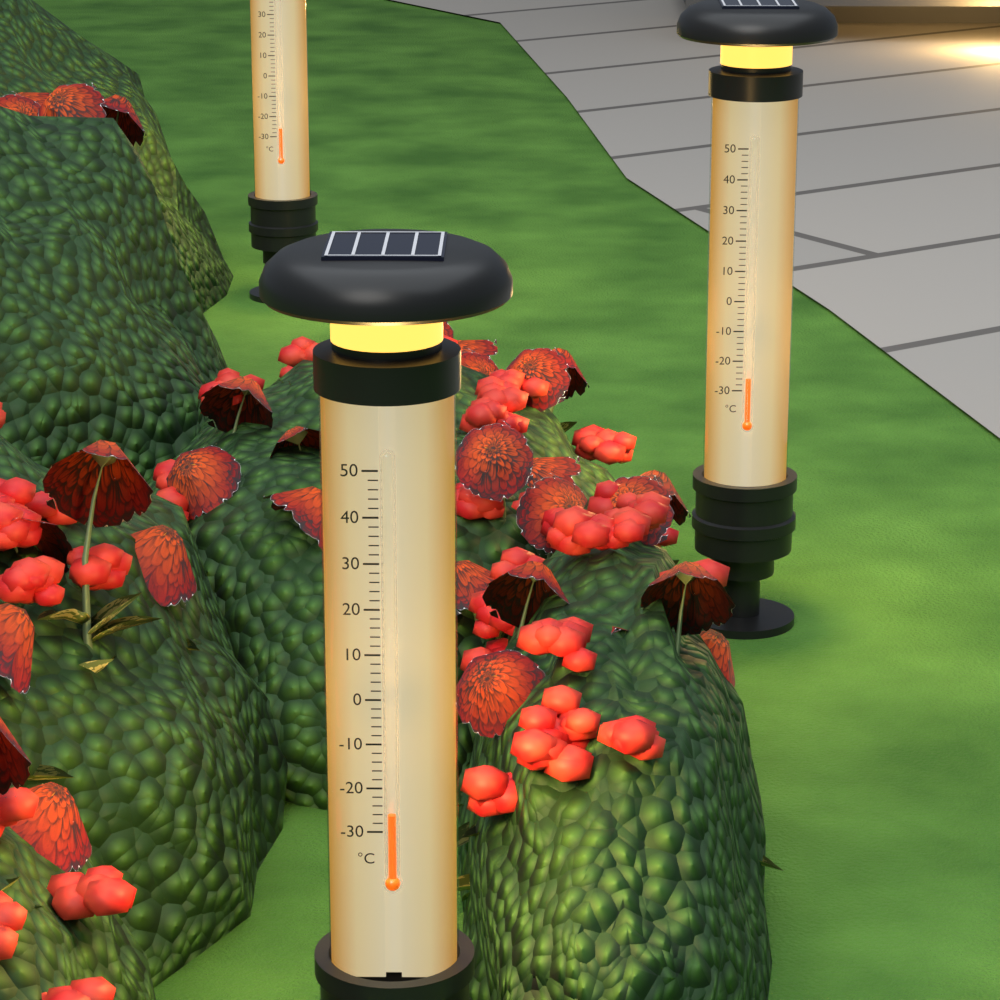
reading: -26 °C
